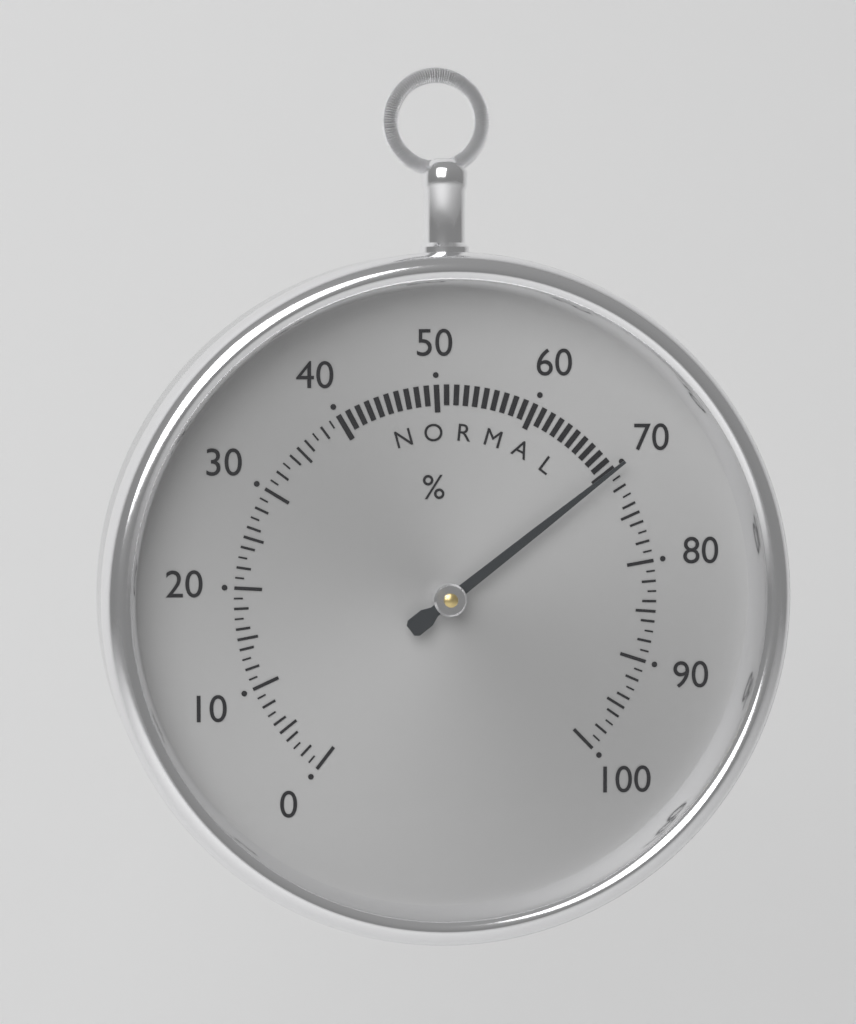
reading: 70 %
